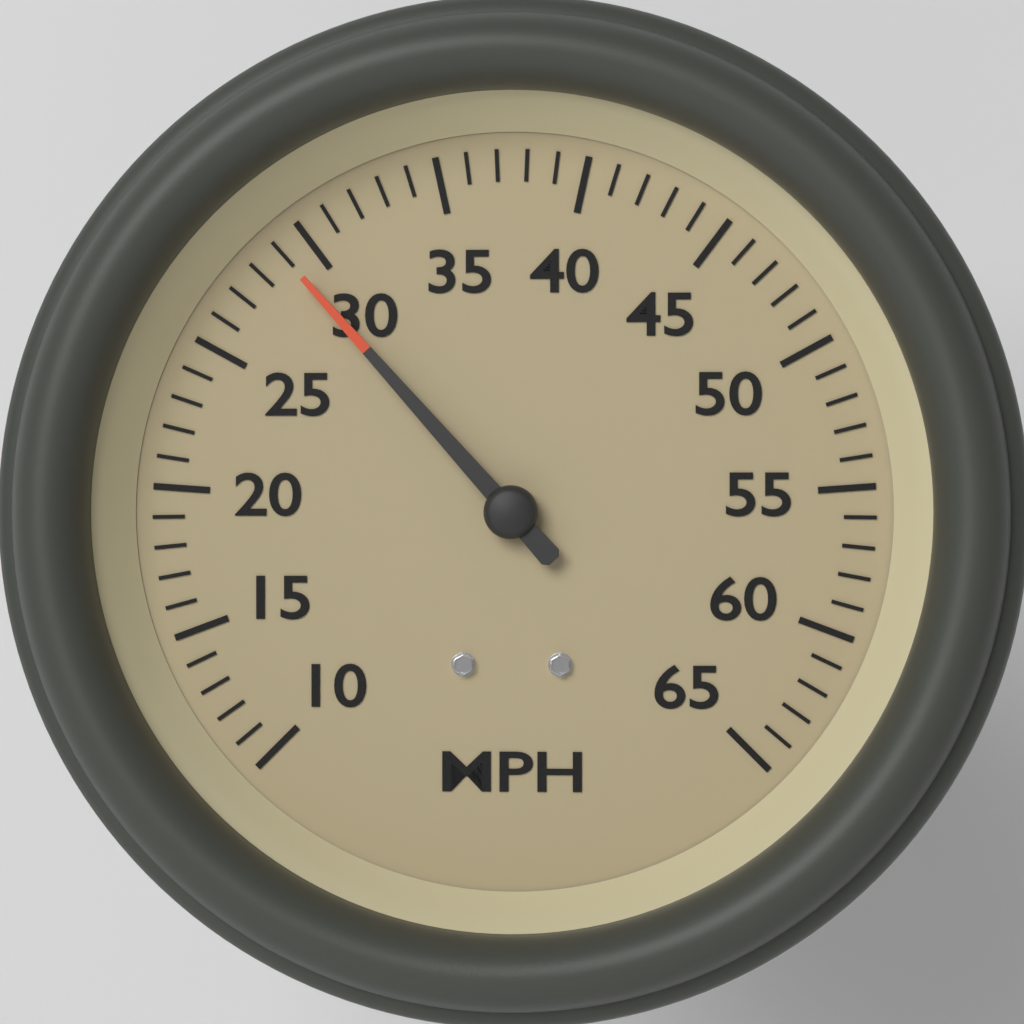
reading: 29 MPH
